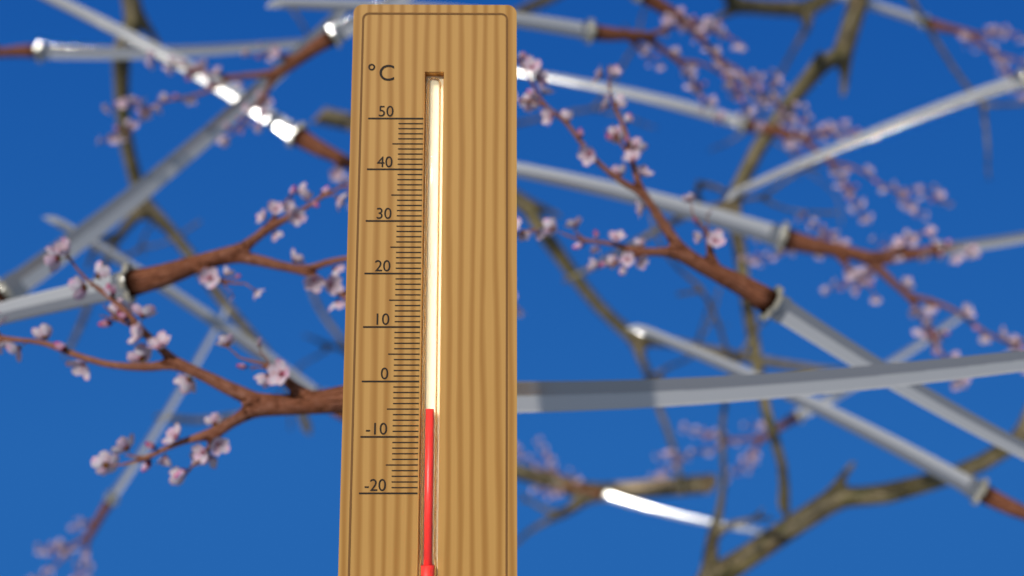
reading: -5 °C
